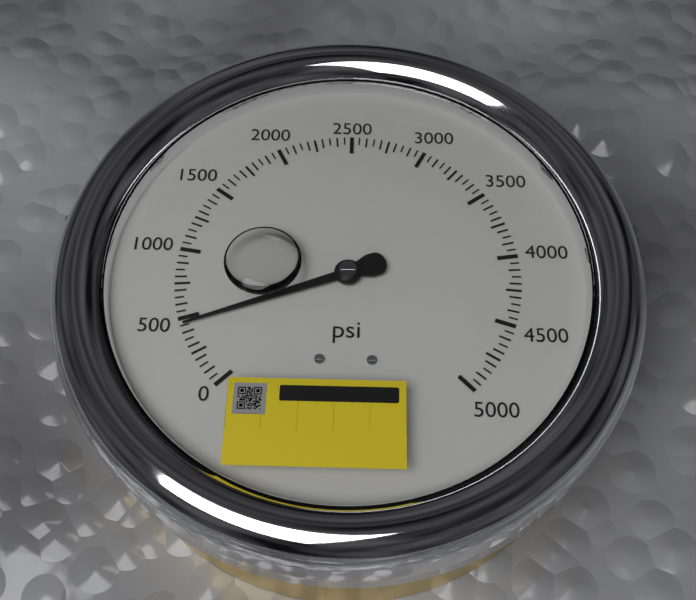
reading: 450 psi
